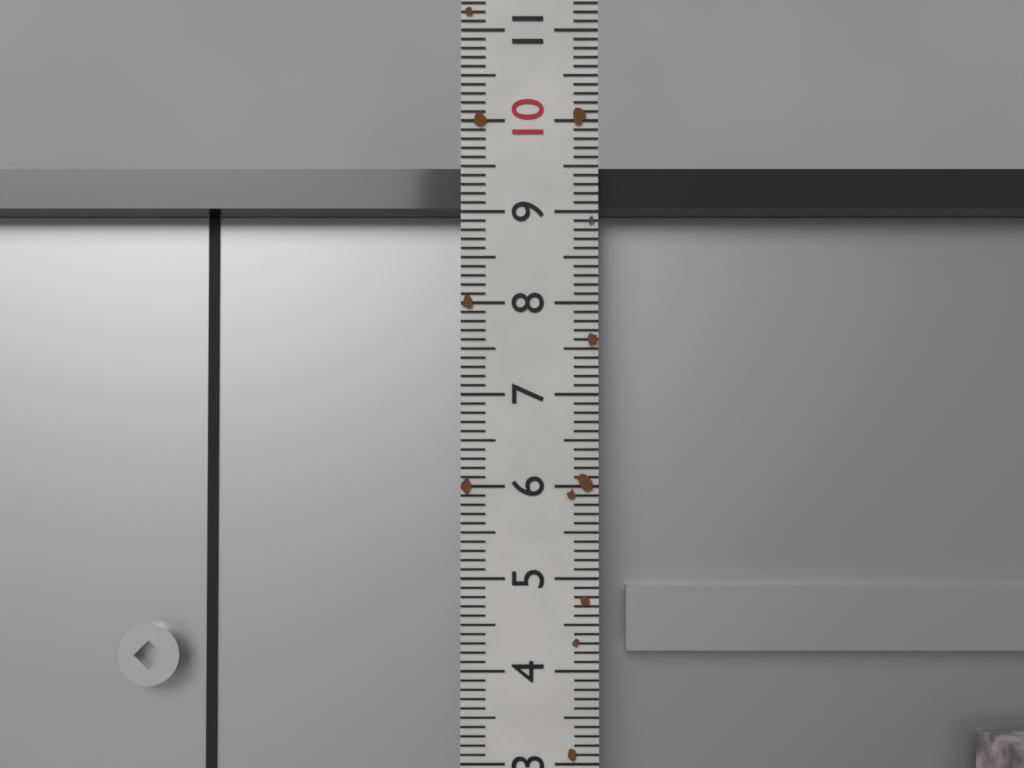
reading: 9.6 (no unit)
